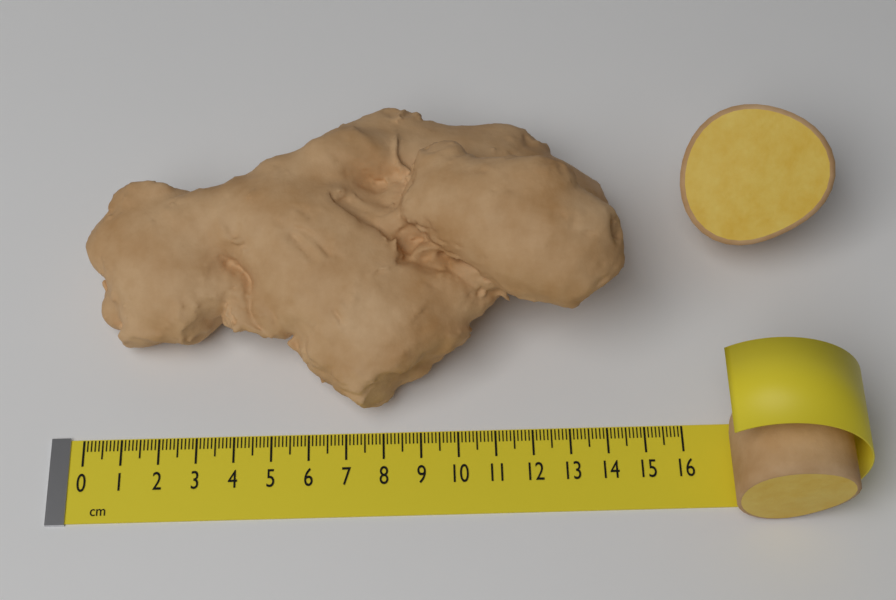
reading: 14.6 cm
